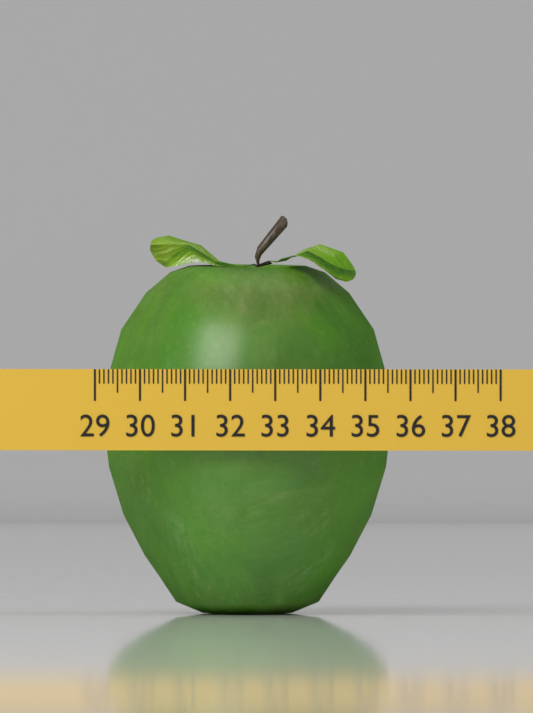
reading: 35.4 (no unit)
